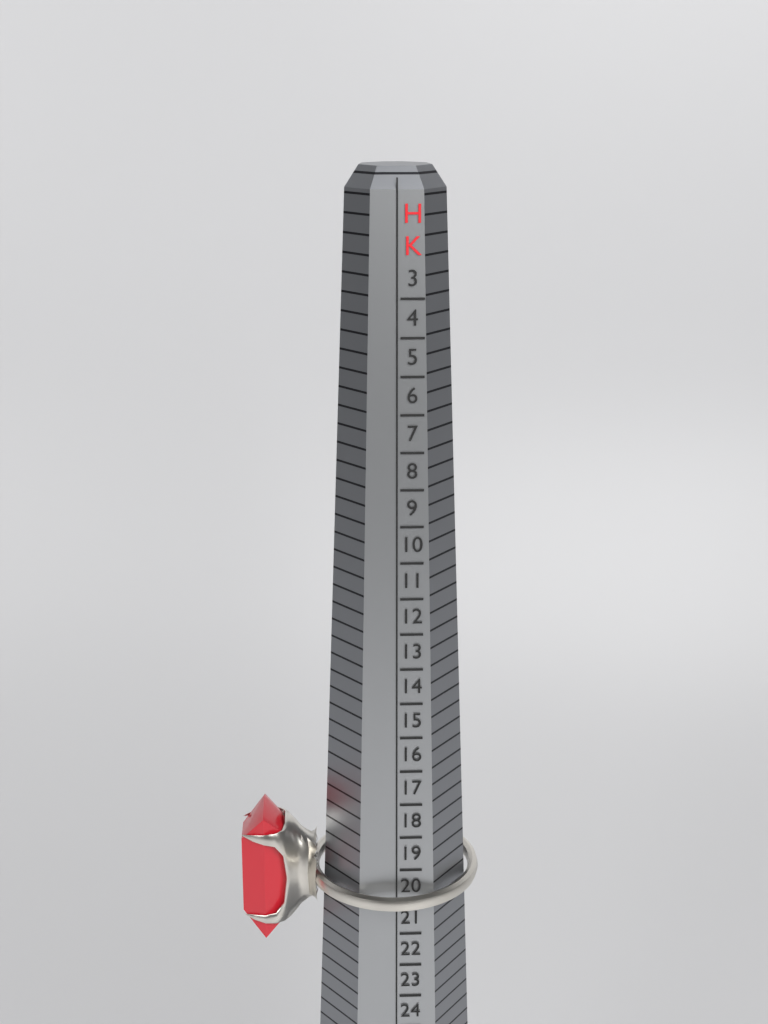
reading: 20 HK
